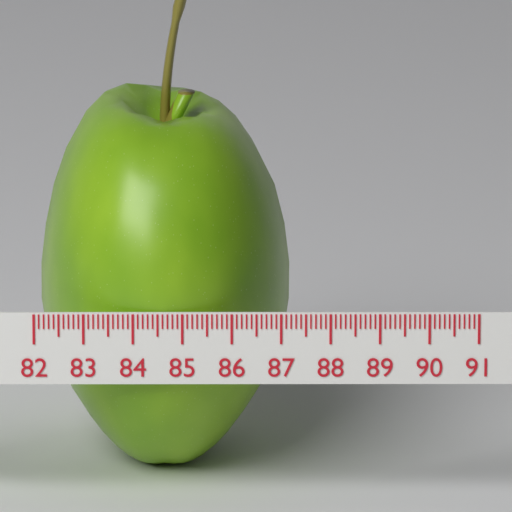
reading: 87.2 (no unit)
